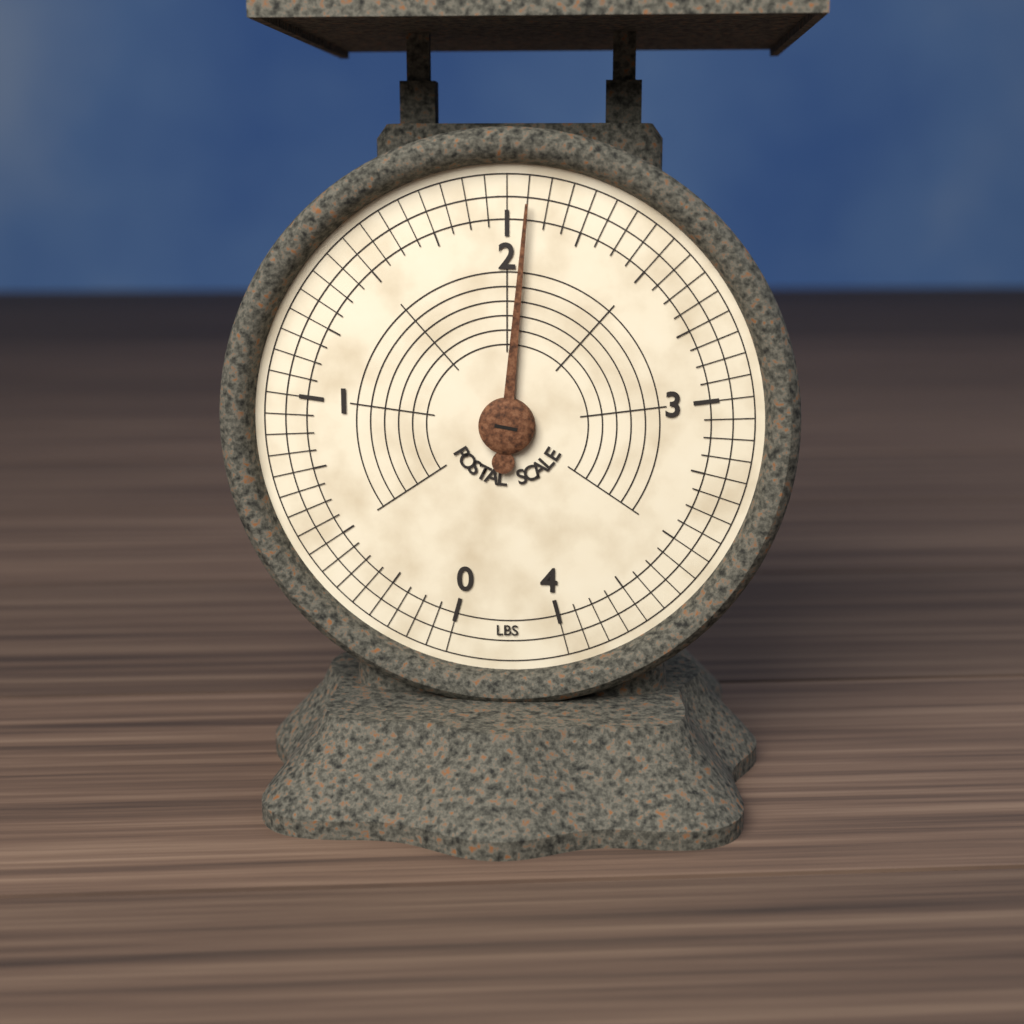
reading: 2.0625 lbs
